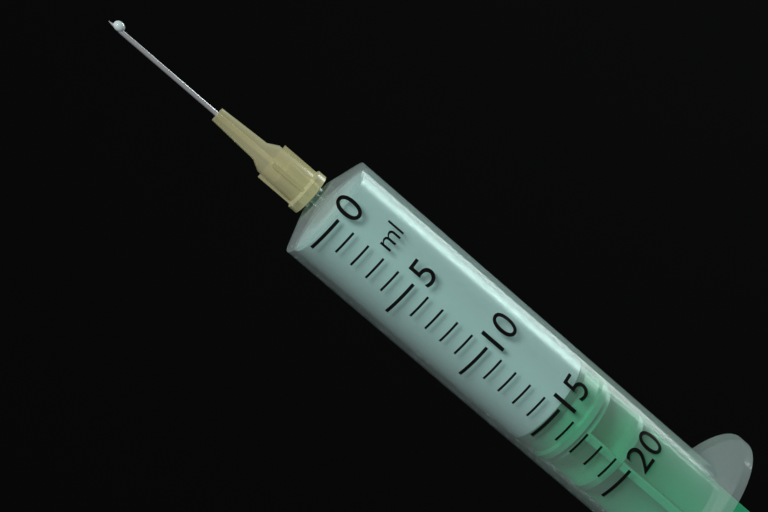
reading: 15 ml
